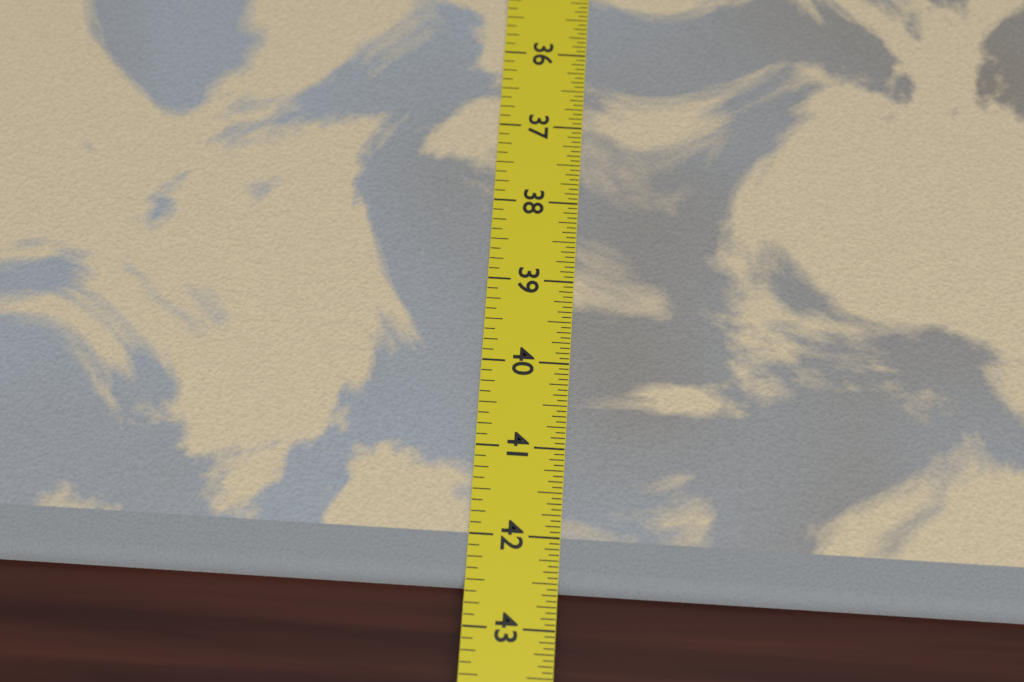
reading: 42.5625 in
